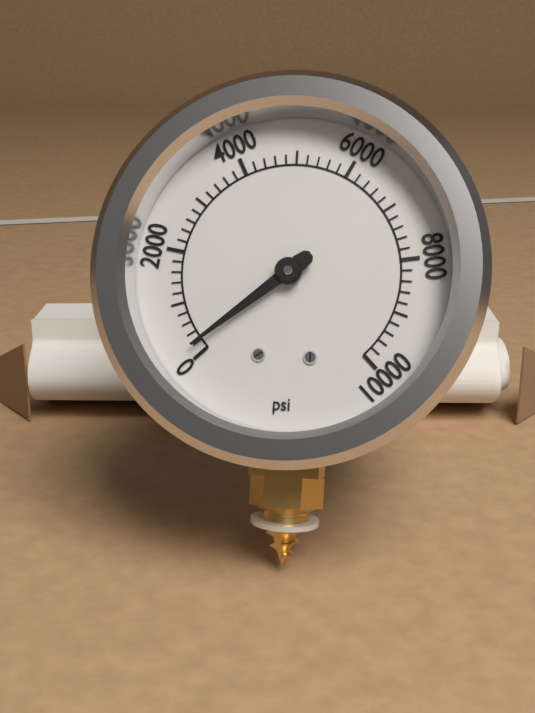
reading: 200 psi
